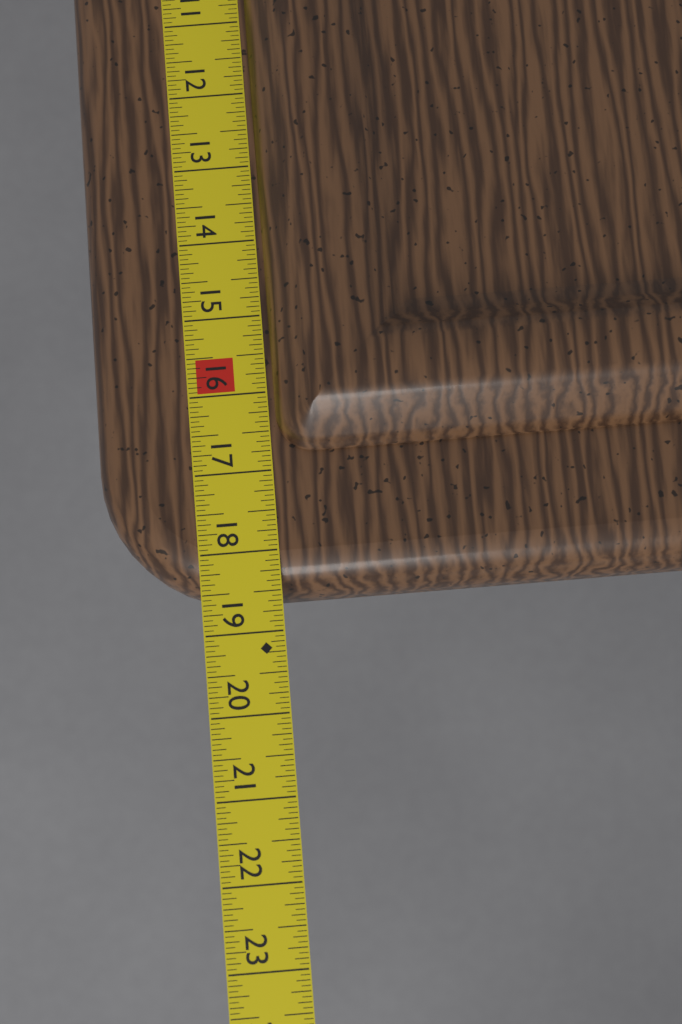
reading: 18.5625 in
